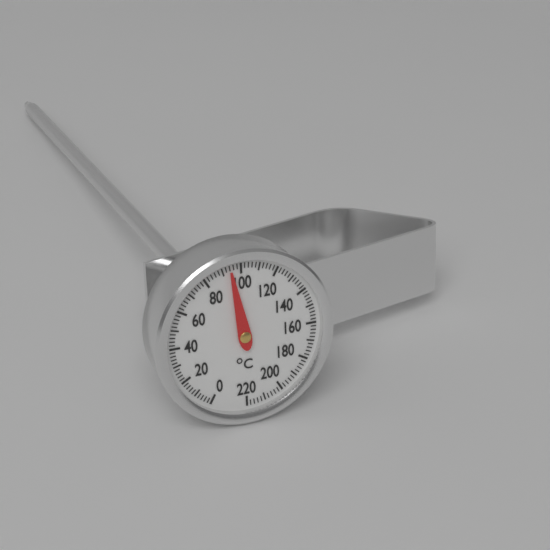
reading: 94 °C
